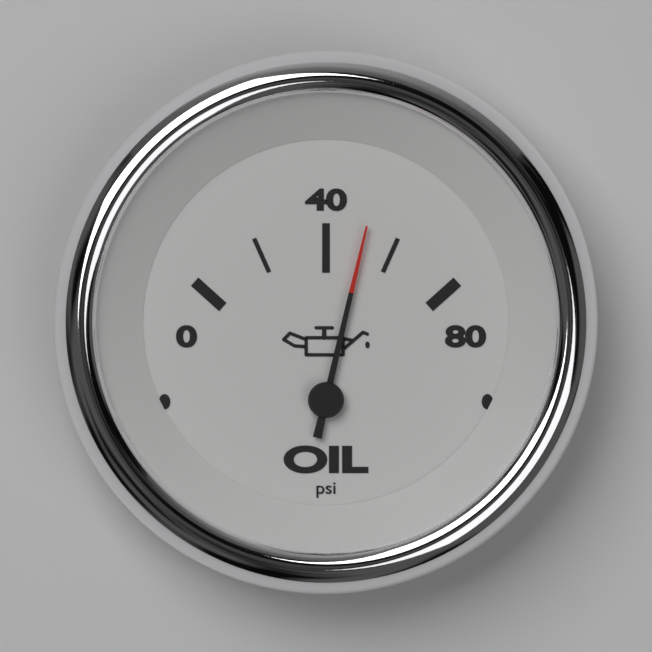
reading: 51 psi
